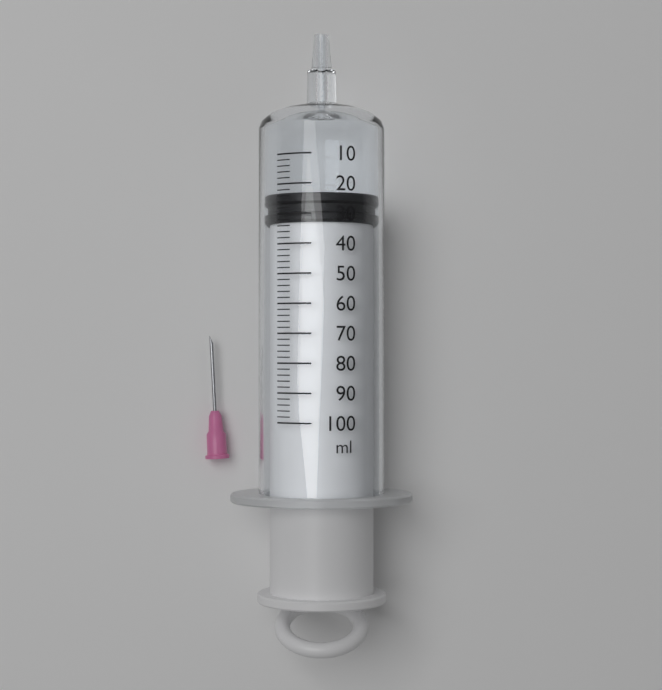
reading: 23 ml
